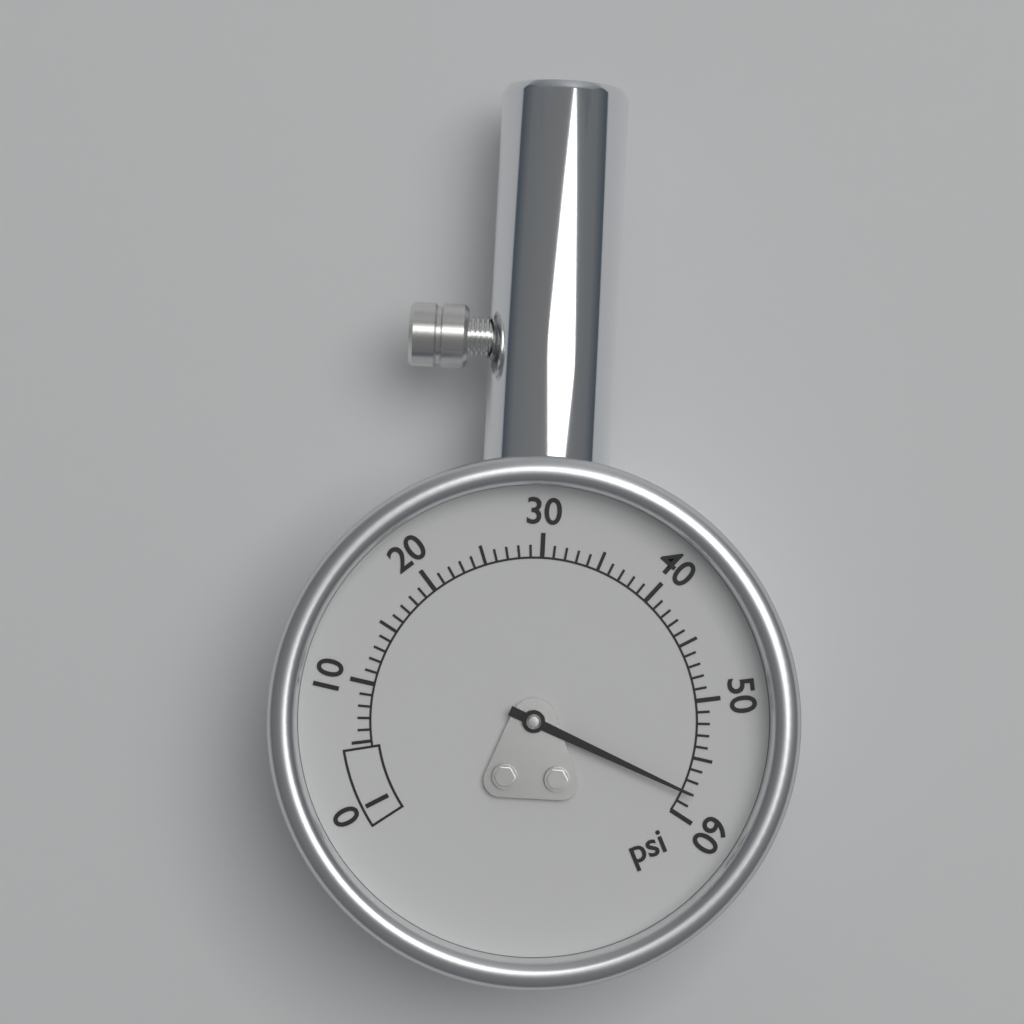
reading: 58 psi
